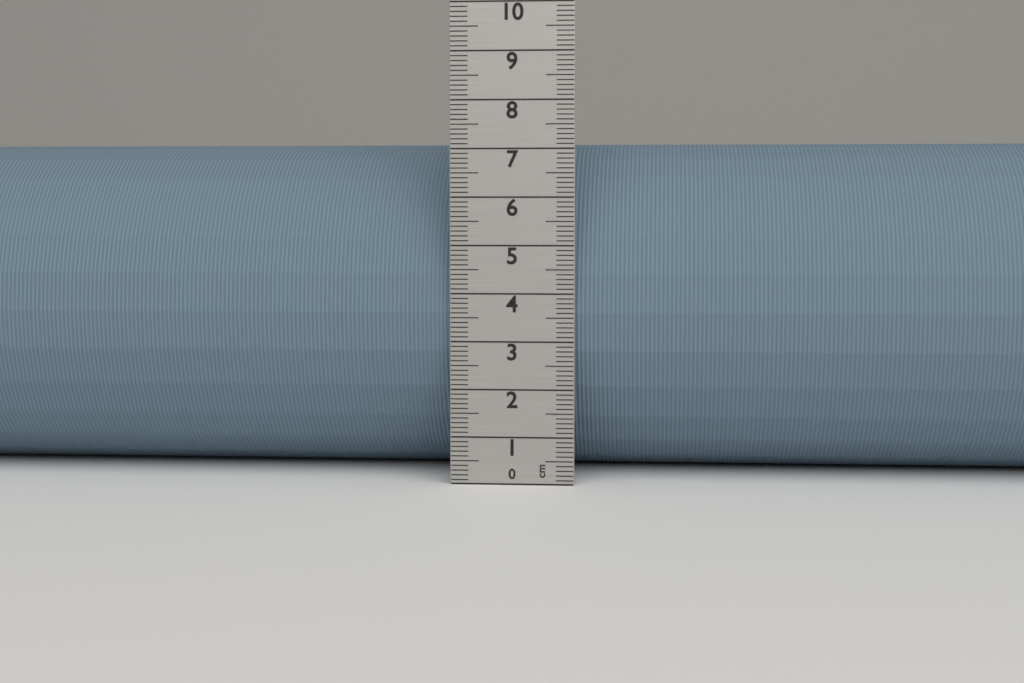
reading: 7.2 cm
